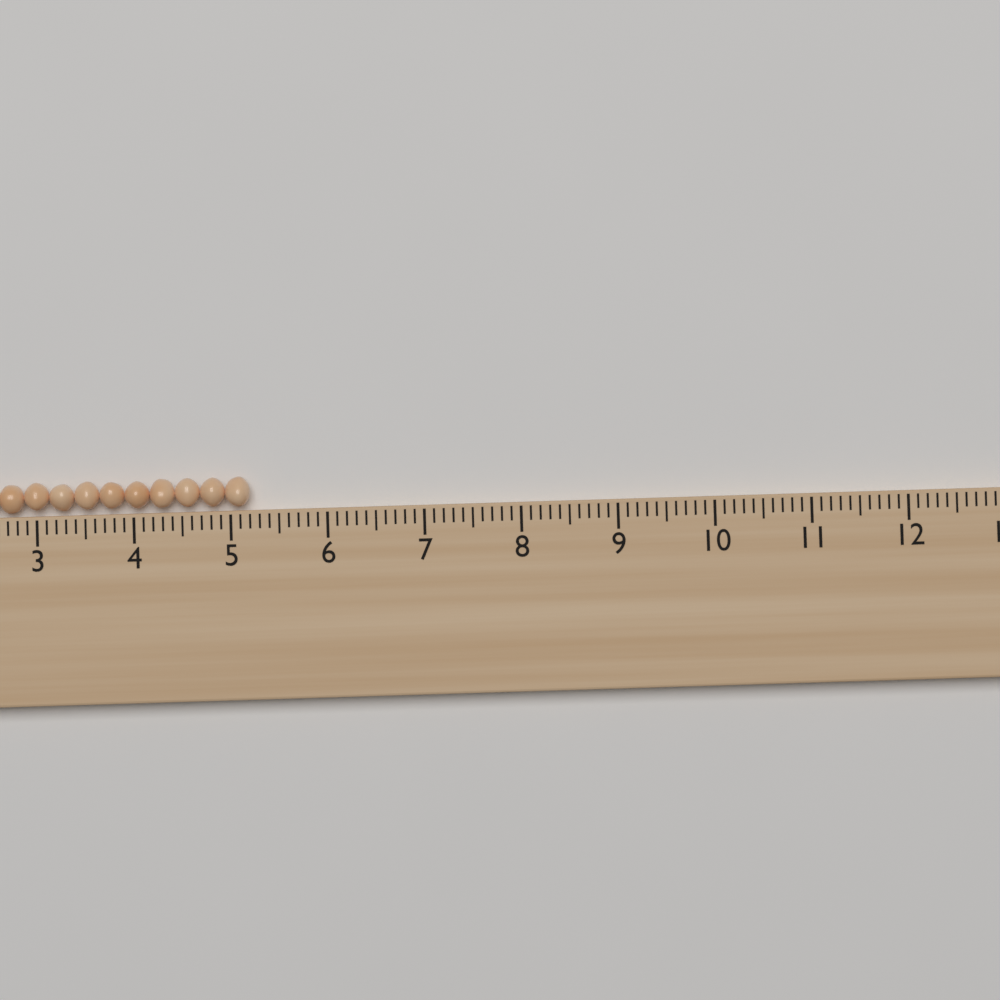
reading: 5.2 (no unit)
